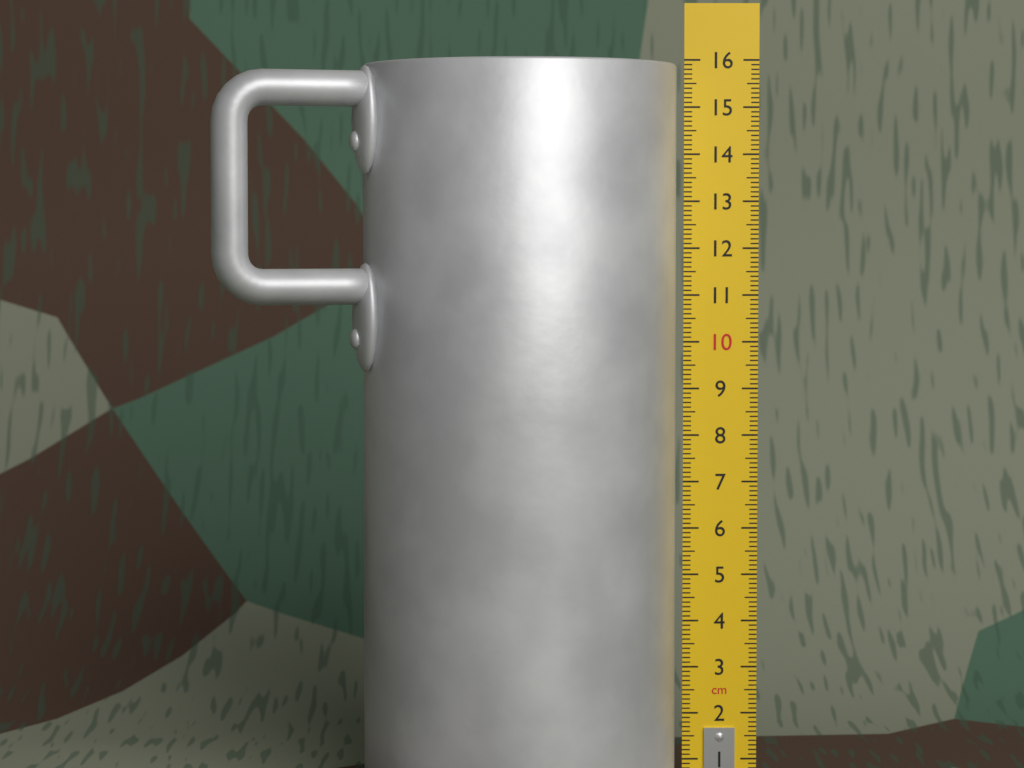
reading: 15.9 cm
